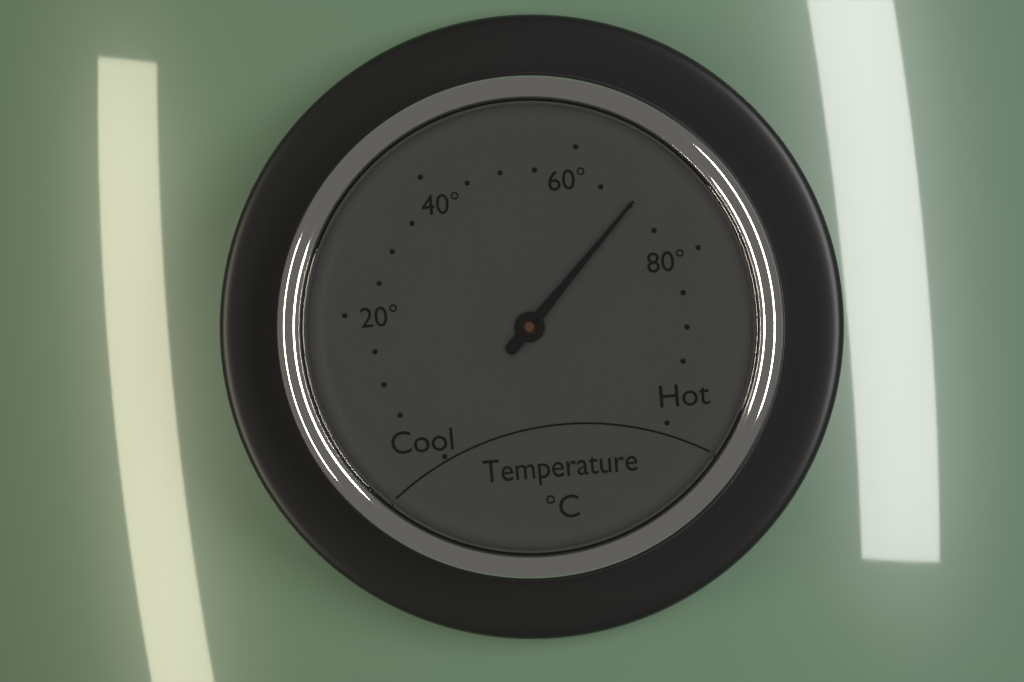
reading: 70 °C
